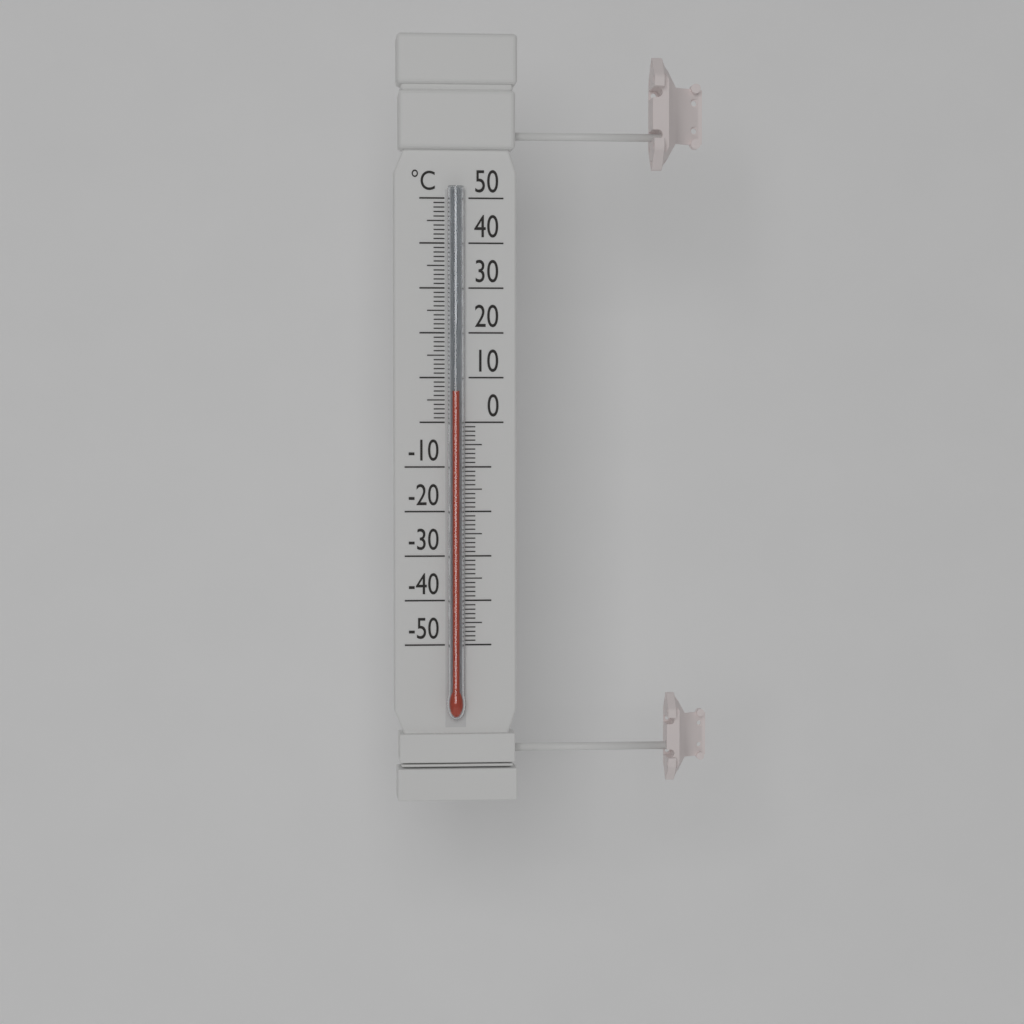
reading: 7 °C
